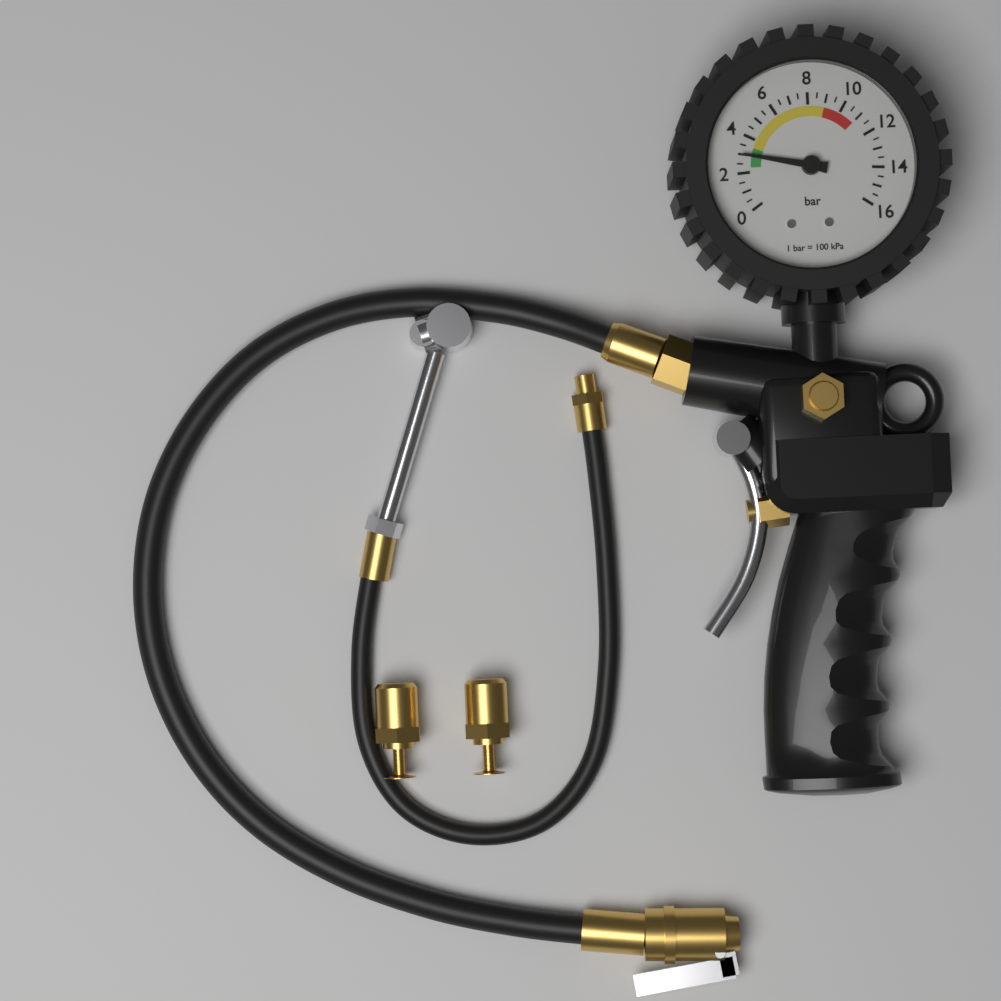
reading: 3.0 bar
